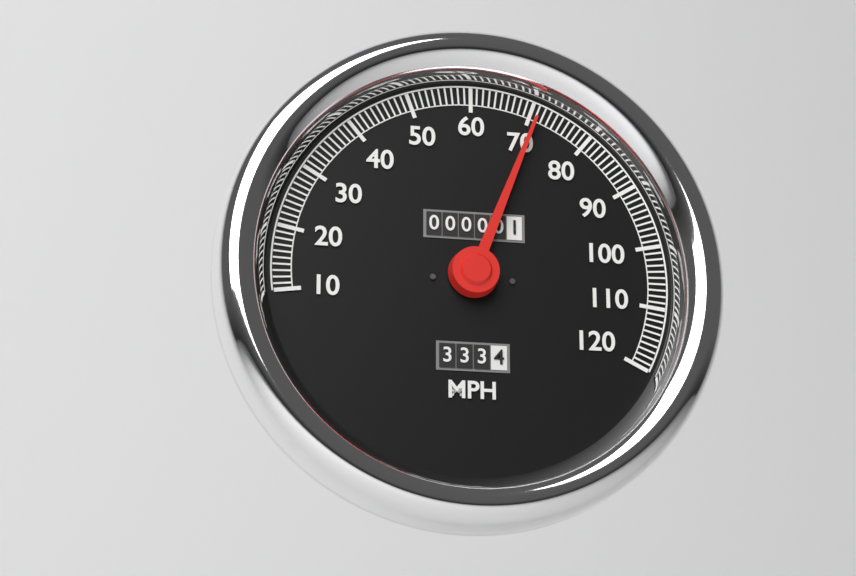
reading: 71 MPH
